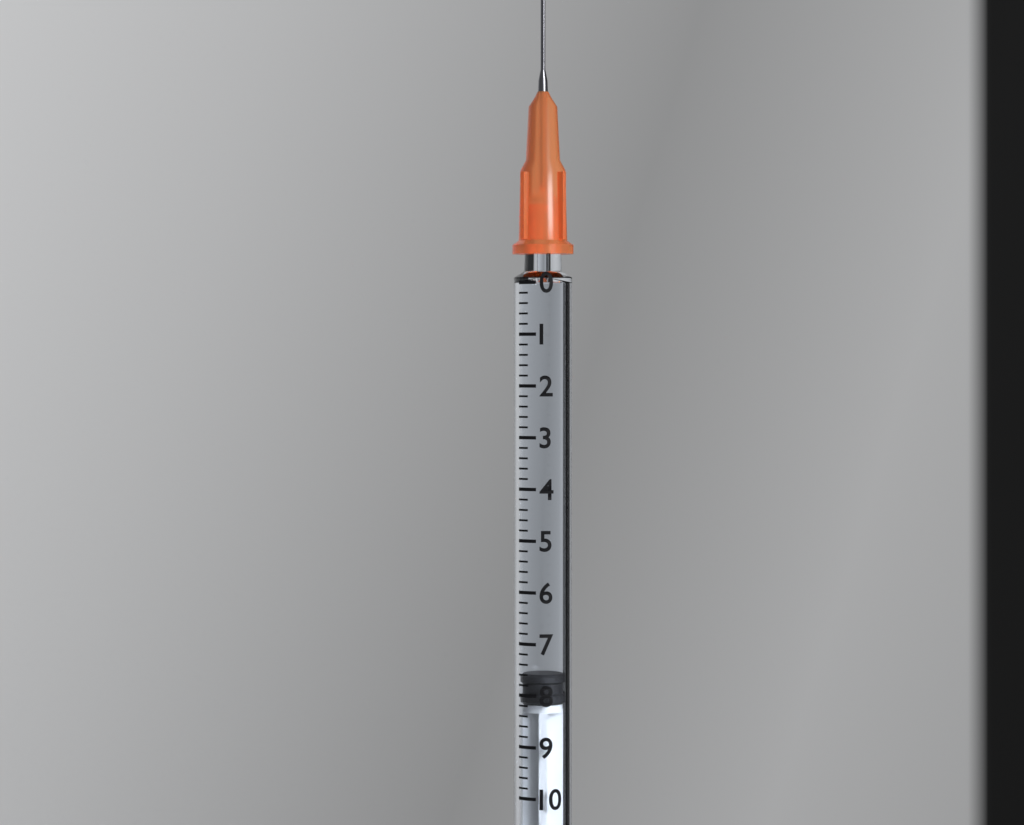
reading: 7.6 (no unit)
